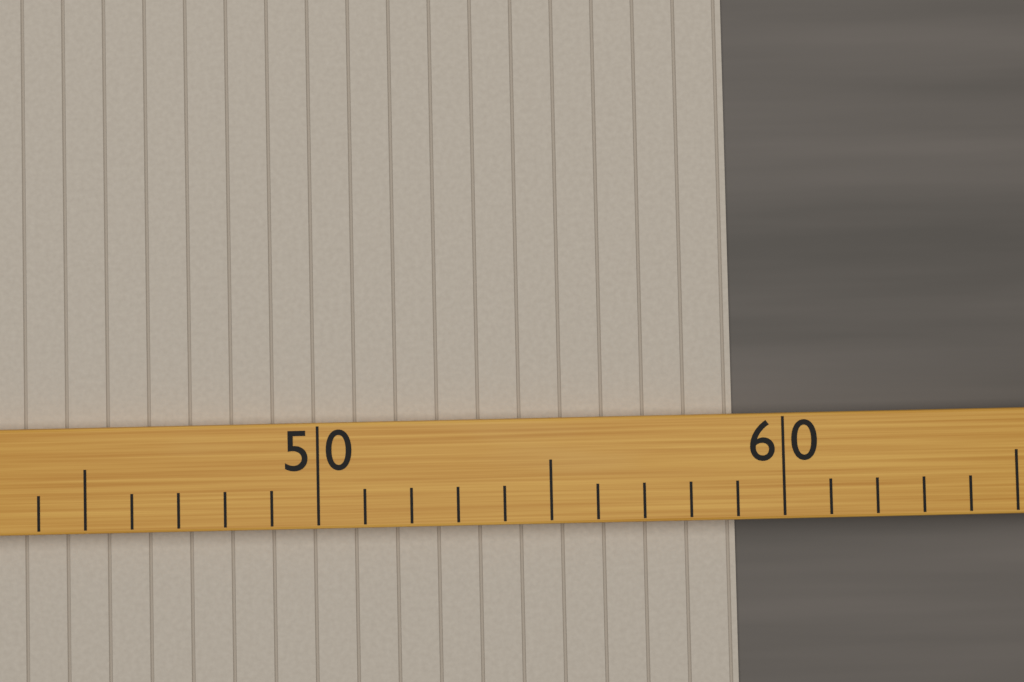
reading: 59 (no unit)
